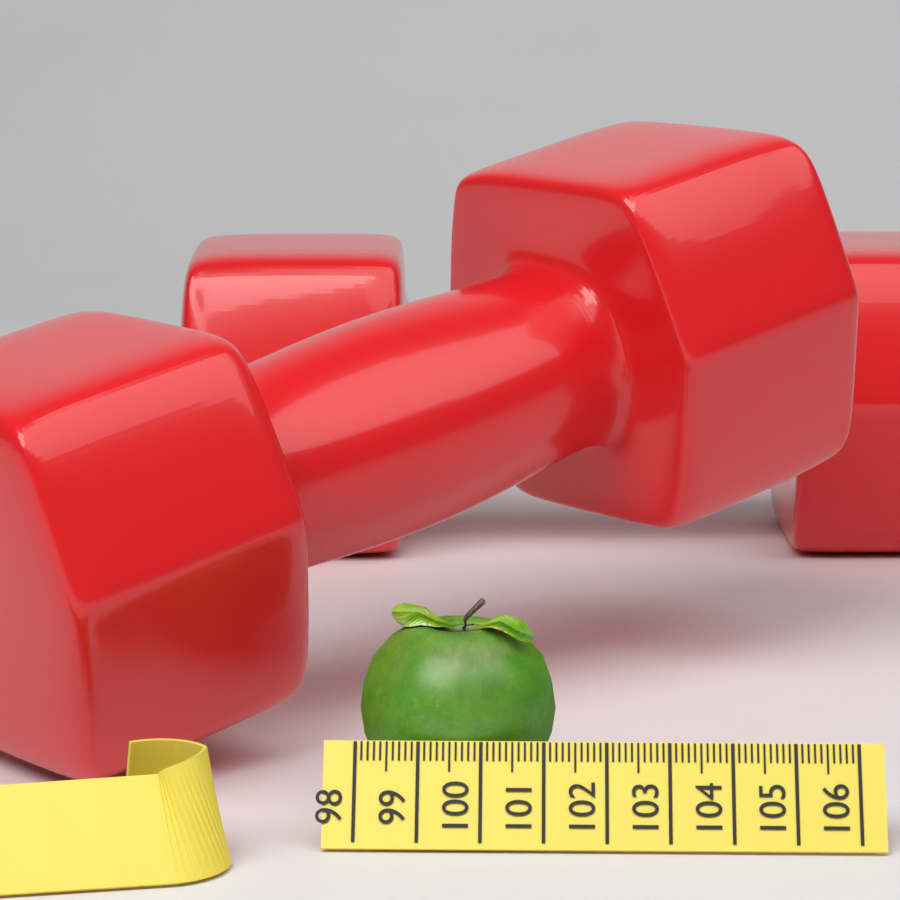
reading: 101.2 (no unit)
